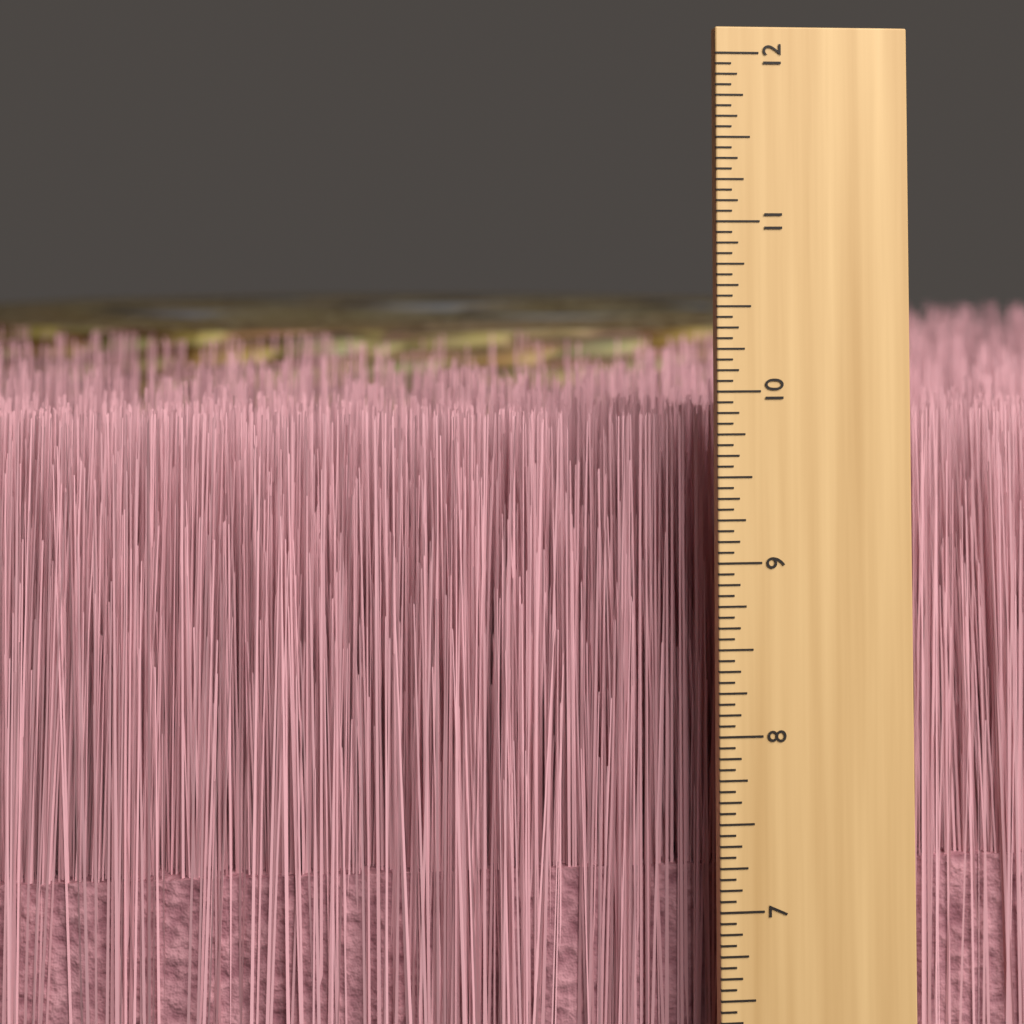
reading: 9.8125 inch
